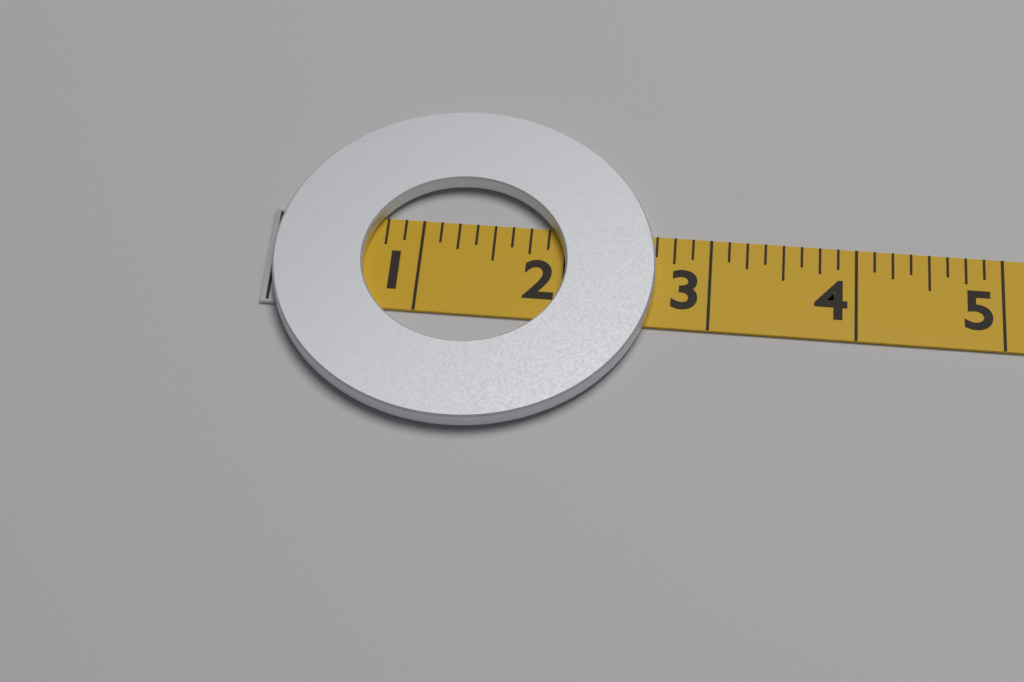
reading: 2.625 (no unit)
